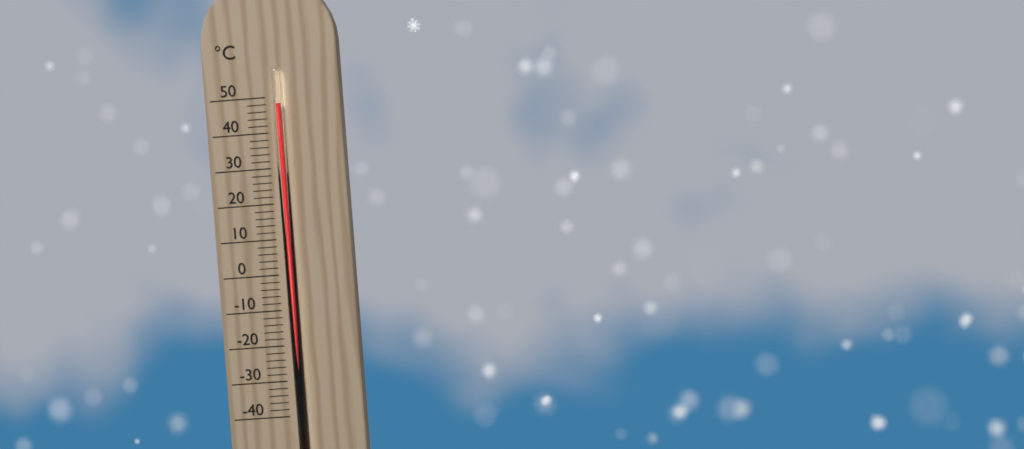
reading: 48 °C
